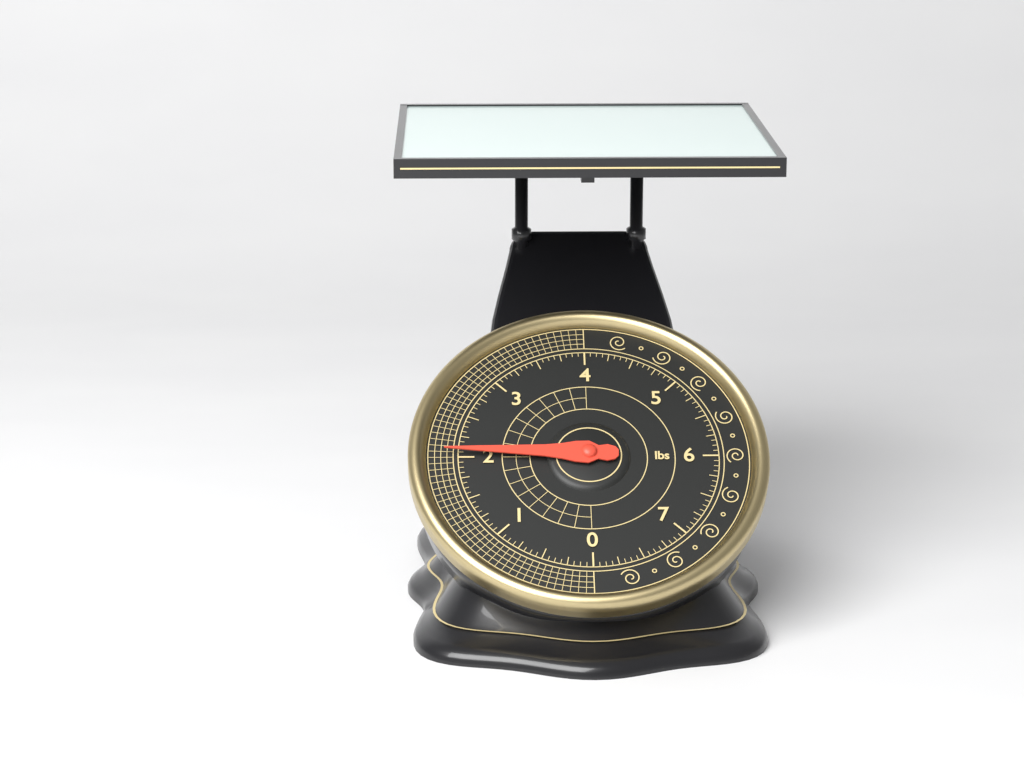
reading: 2.0625 lbs
